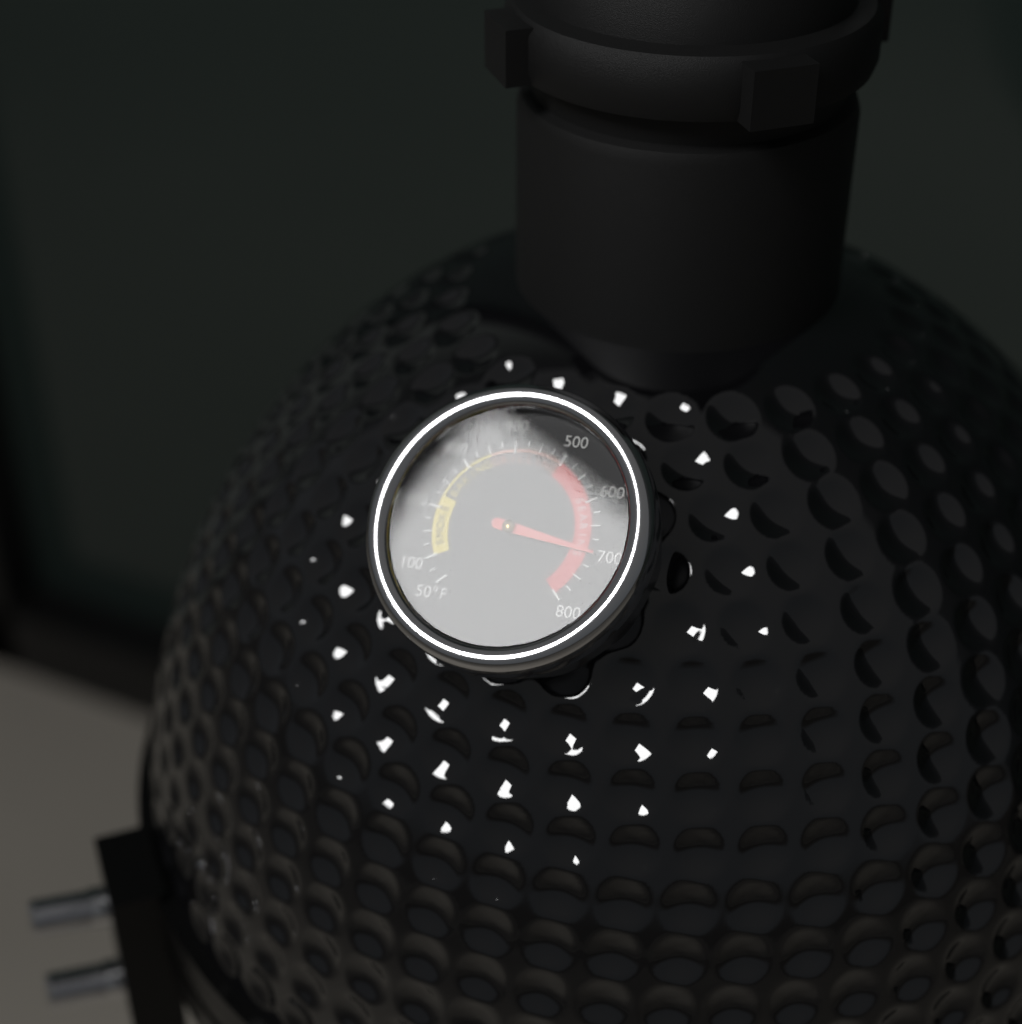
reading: 700 °F
